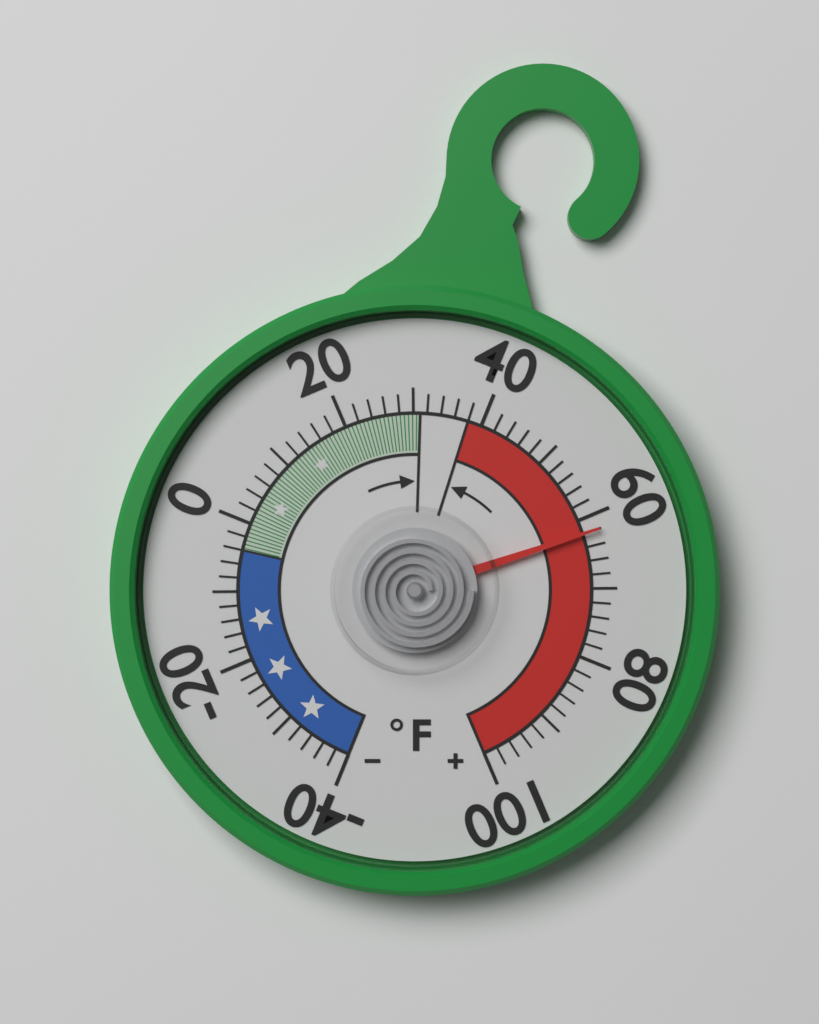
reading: 62 °F
